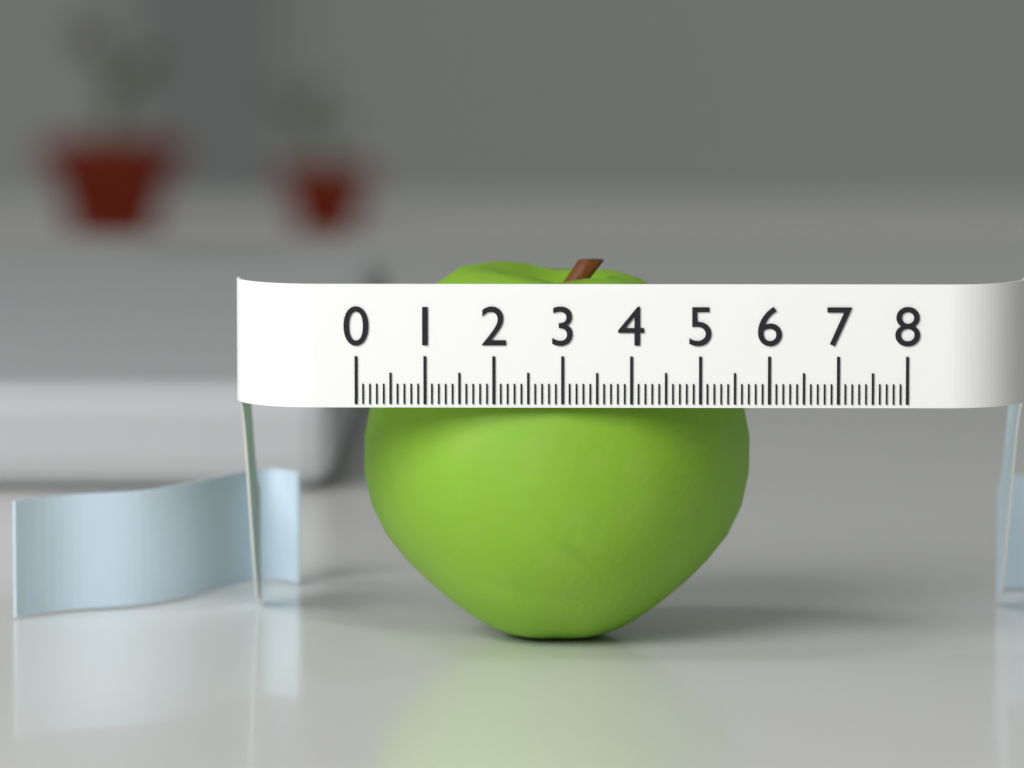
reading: 5.8 (no unit)
